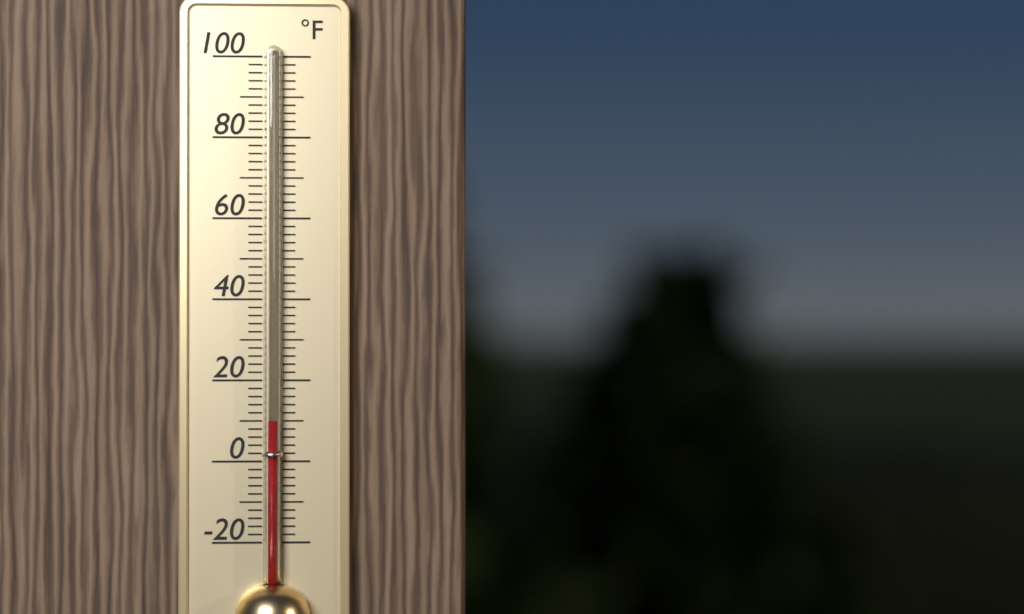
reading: 10 °F
